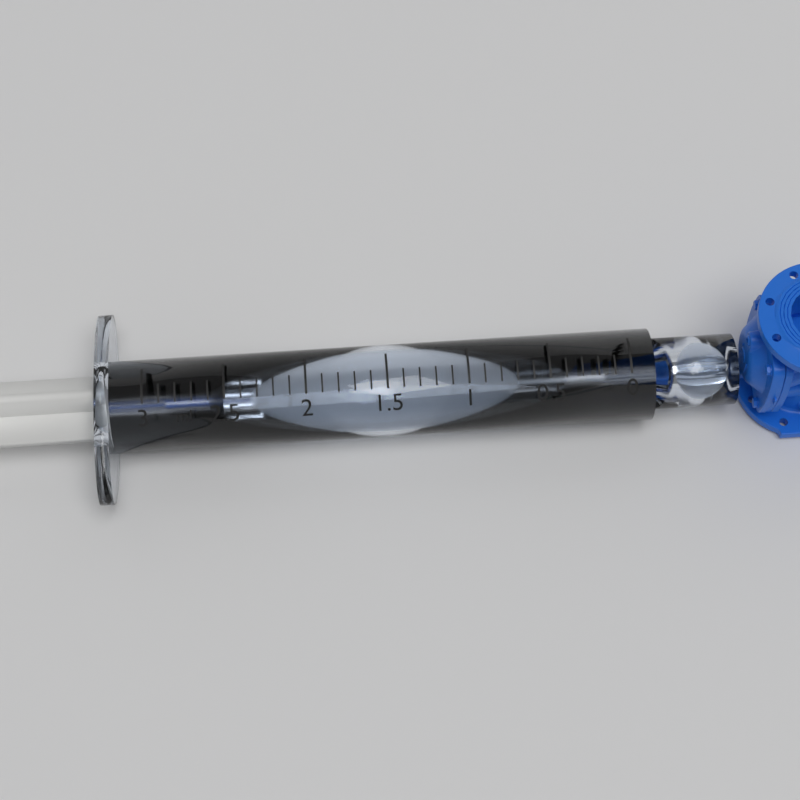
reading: 2.5 ml
